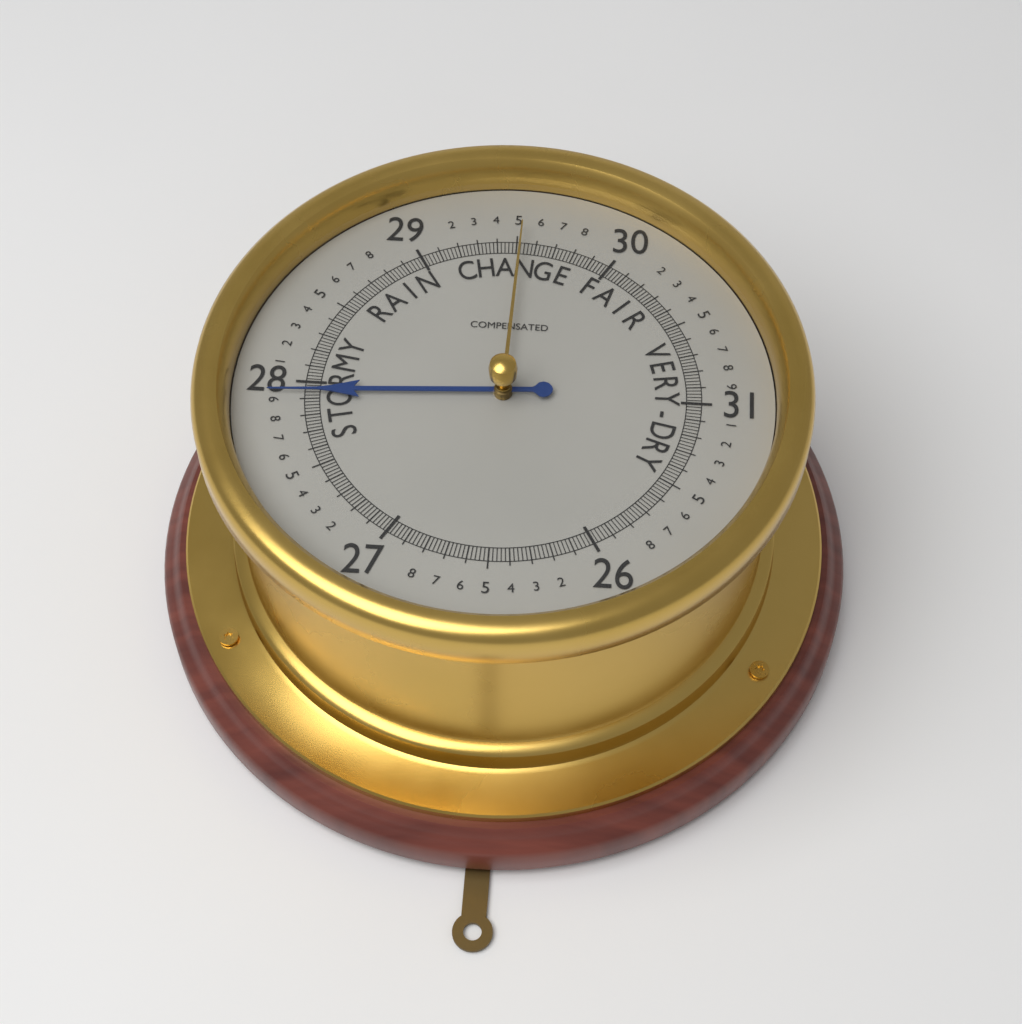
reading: 27.94 (no unit)
